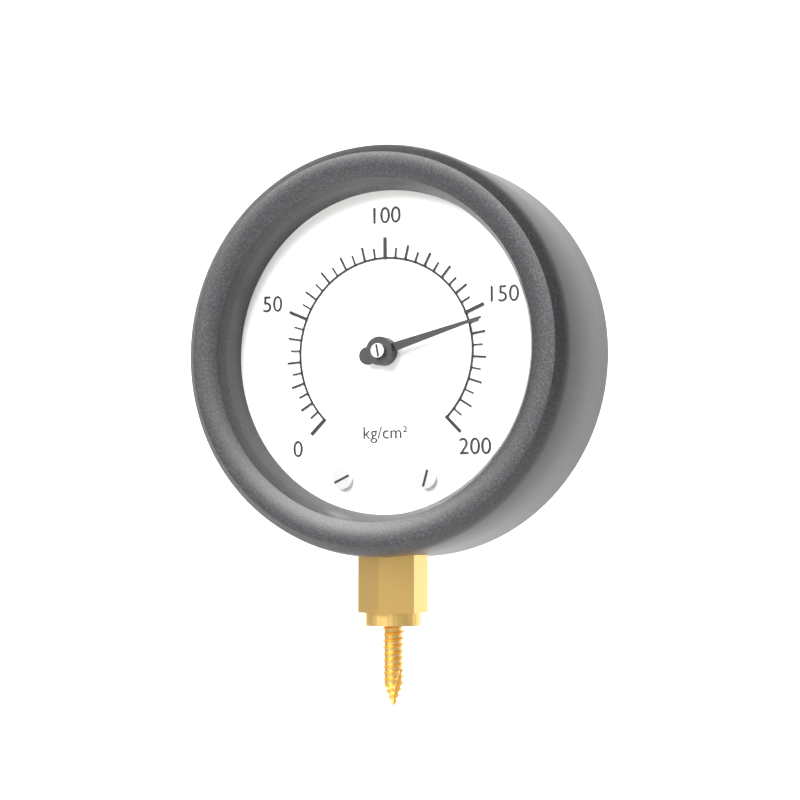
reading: 155 kg/cm²
